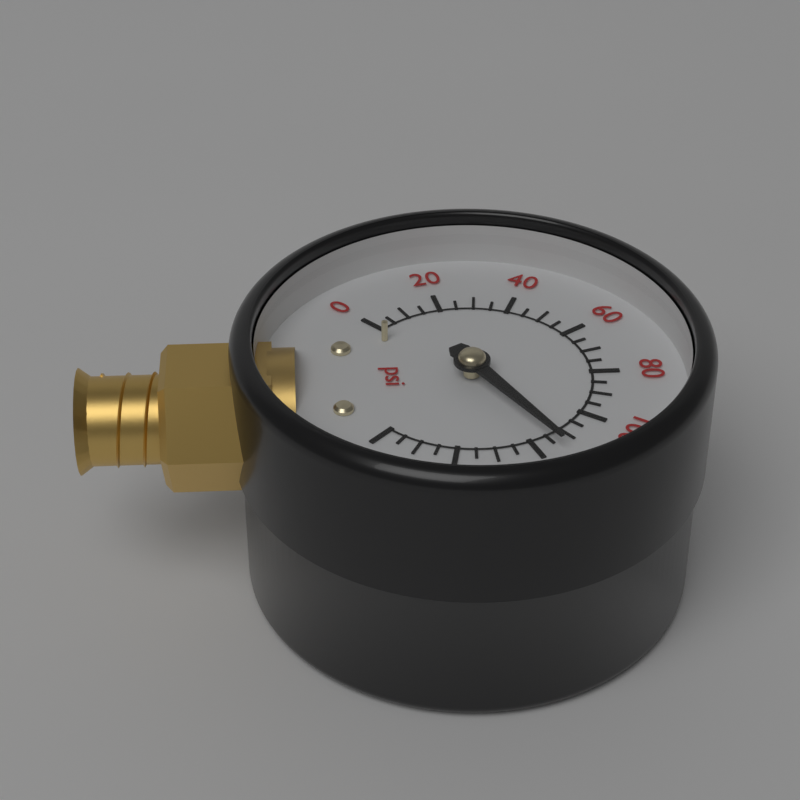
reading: 115 psi
